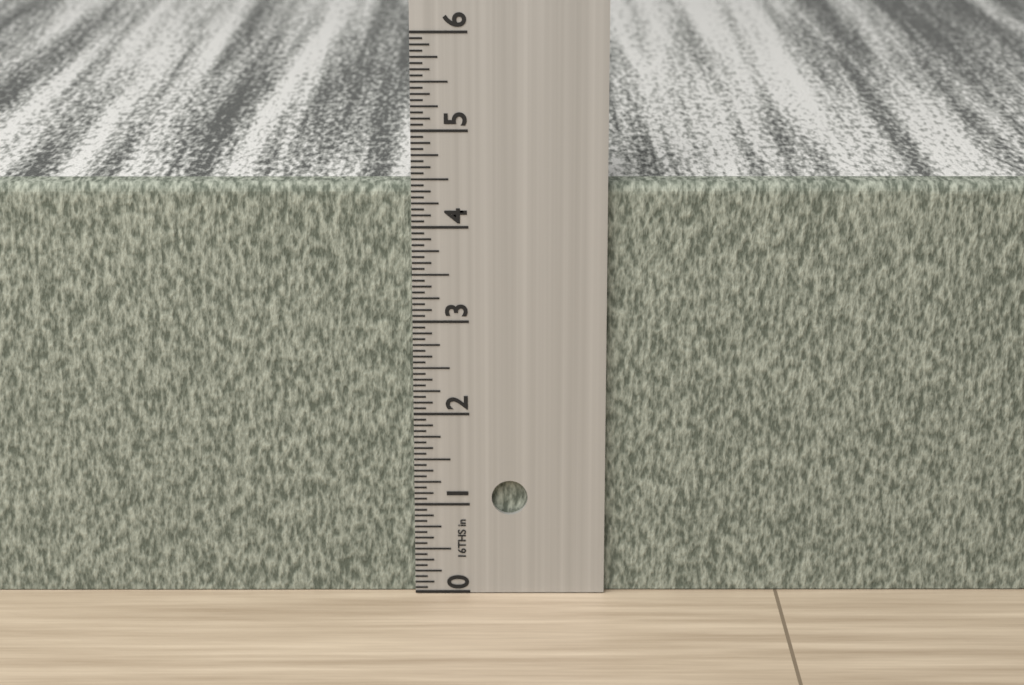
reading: 4.4375 in
